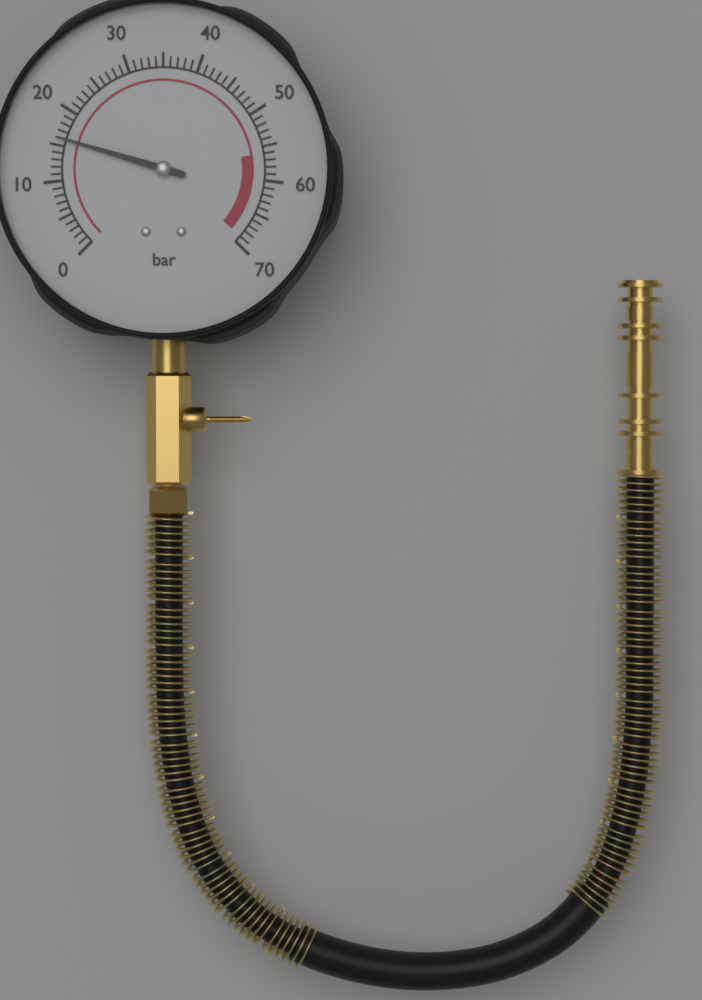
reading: 16 bar
